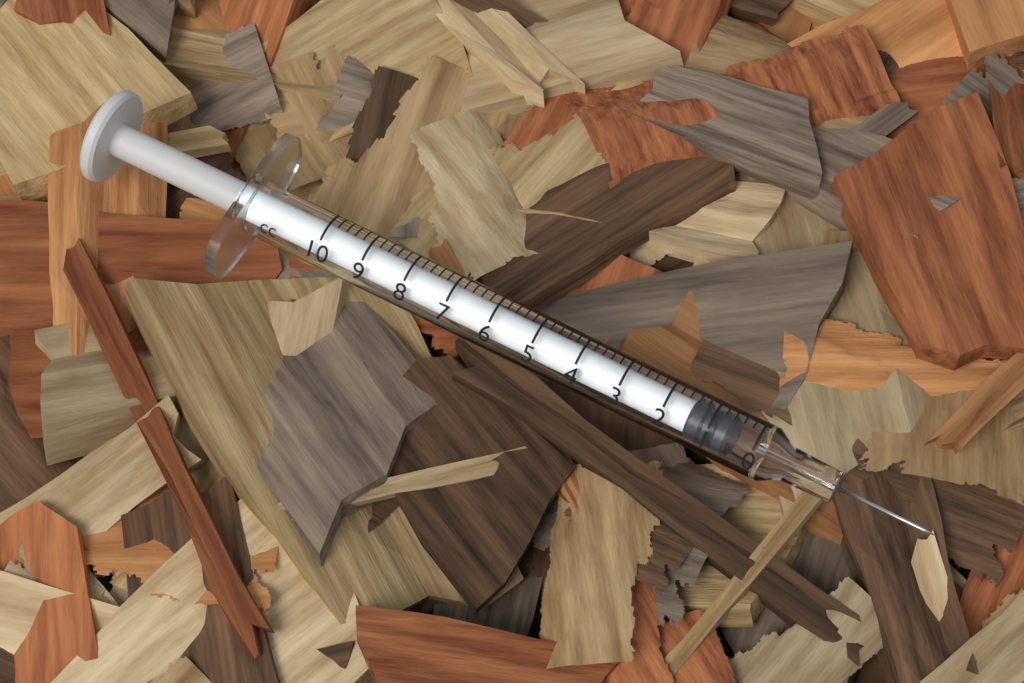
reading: 0.6 cc
